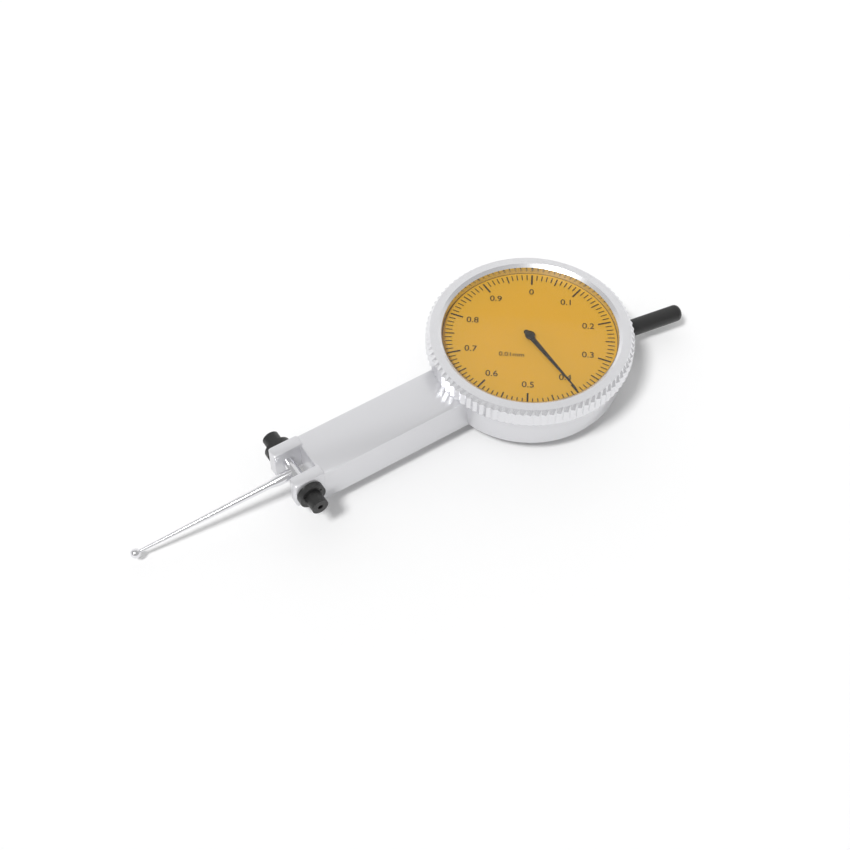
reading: 0.40 mm
